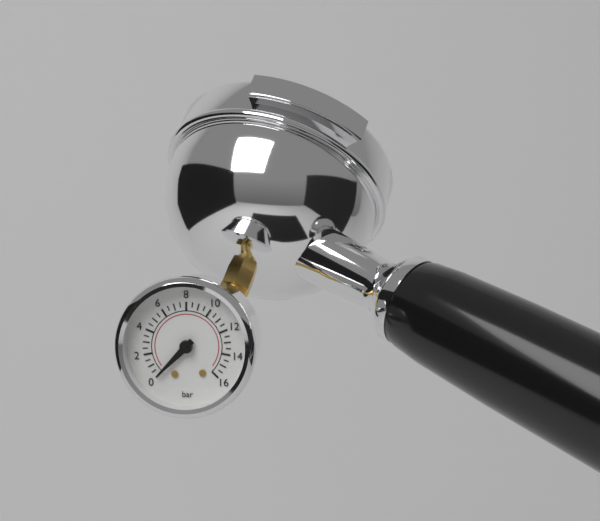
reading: 0.0 bar
